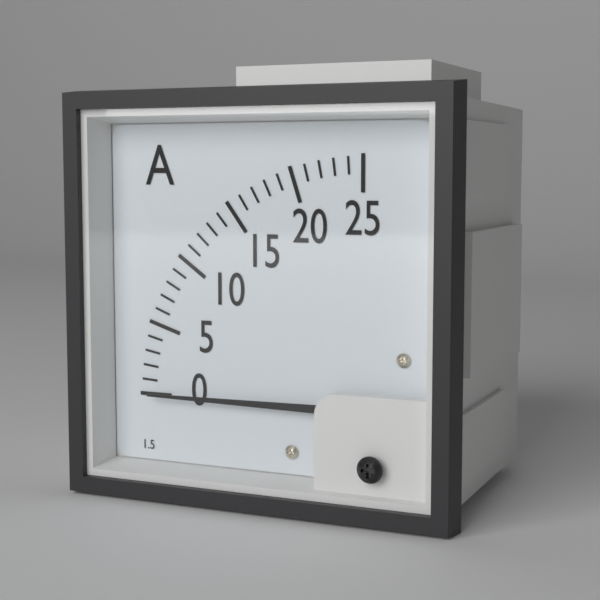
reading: 0 A
